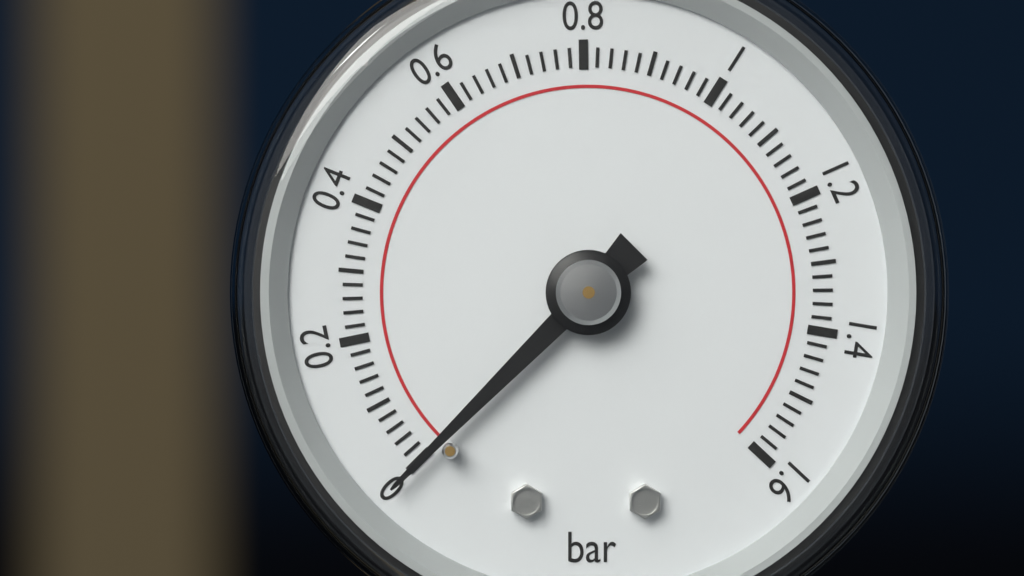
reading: 0.00 bar
